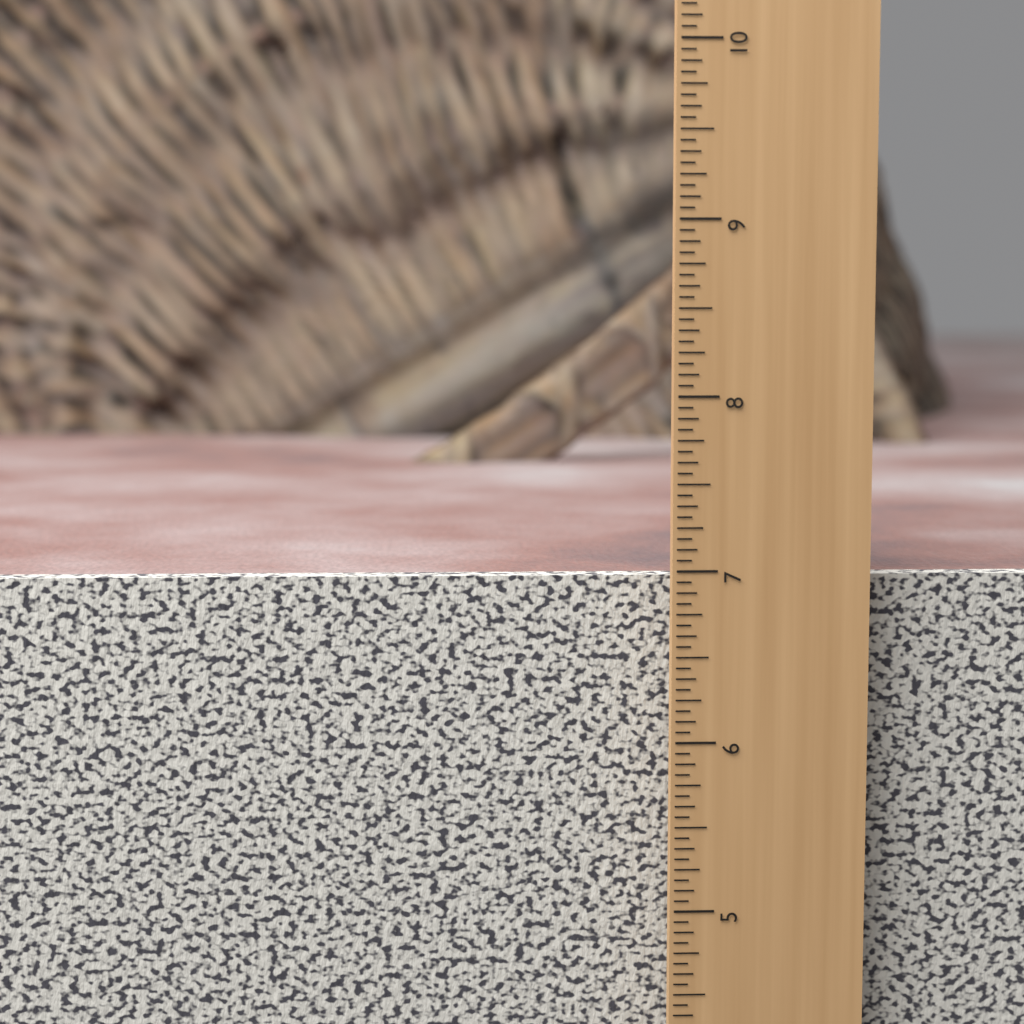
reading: 6.9375 in
